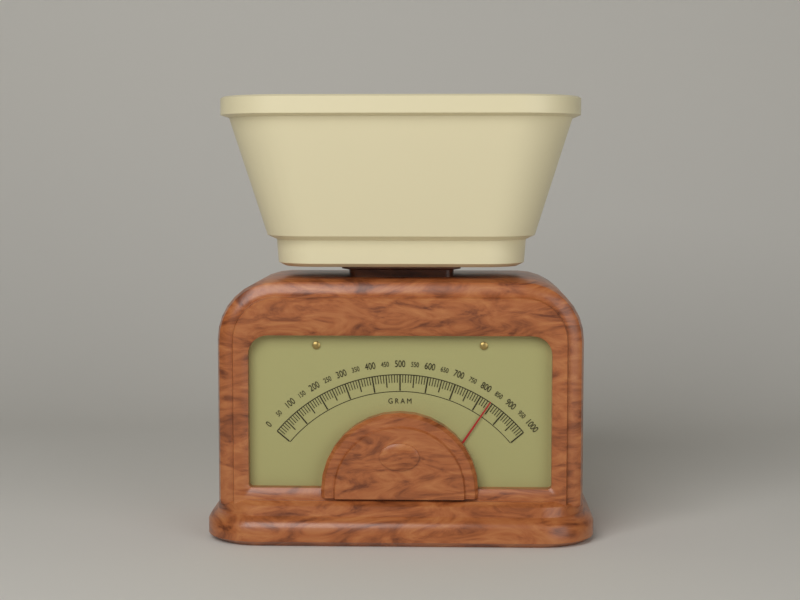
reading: 840 g
